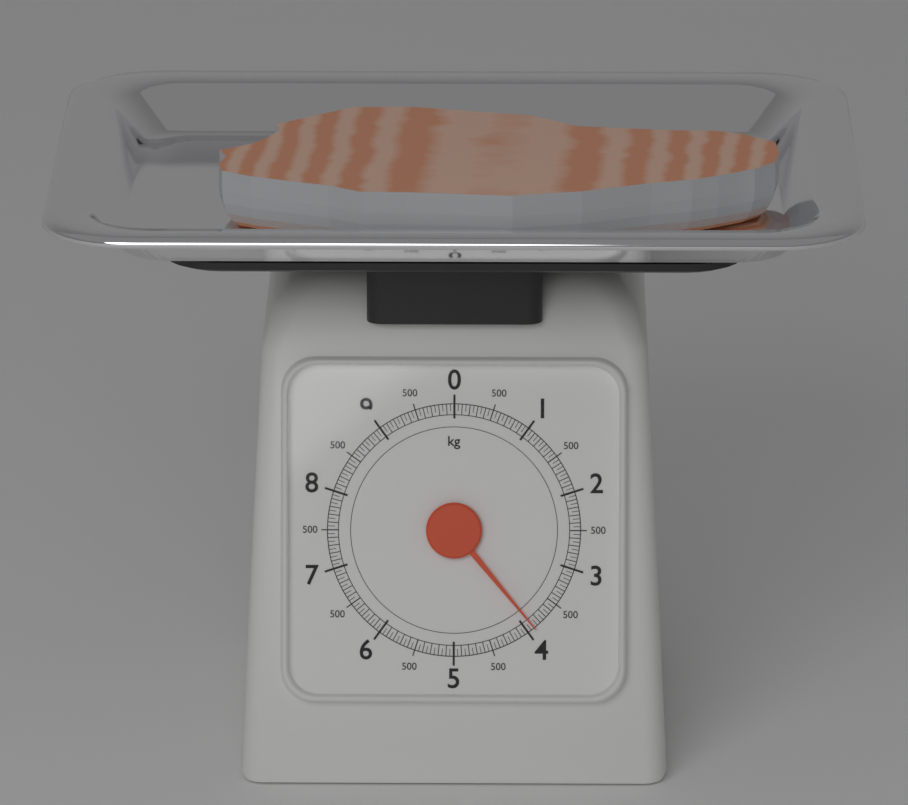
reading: 3.90 kg
